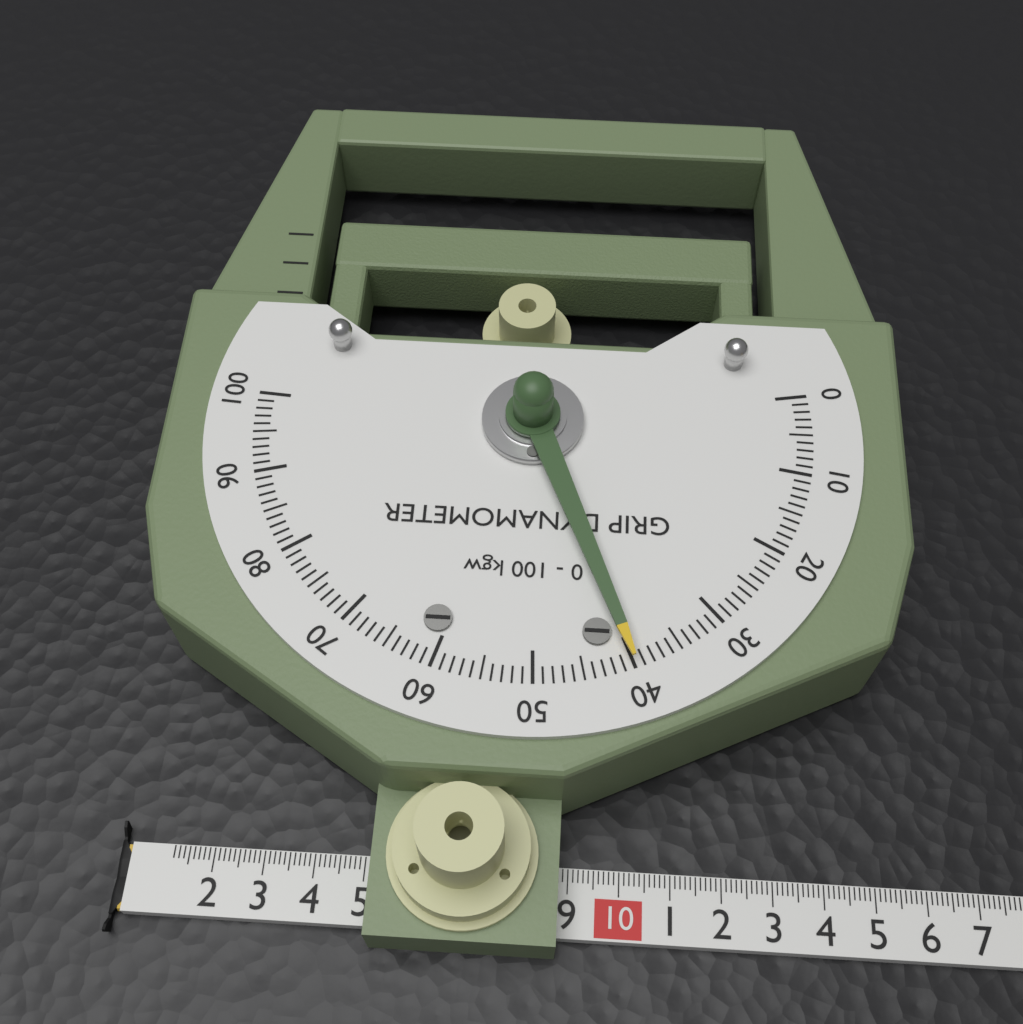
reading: 40 kgw
